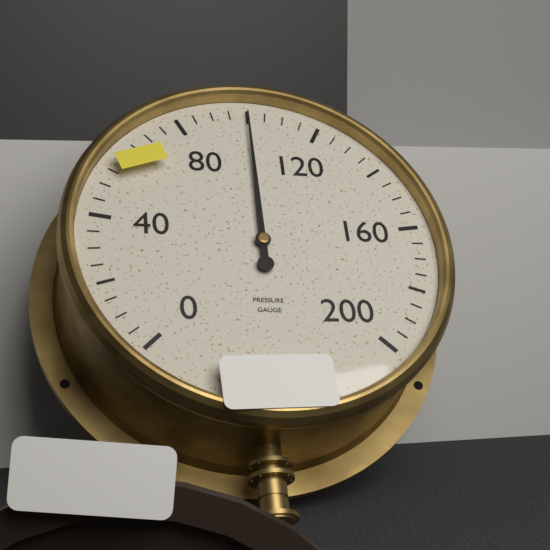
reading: 100 (no unit)
